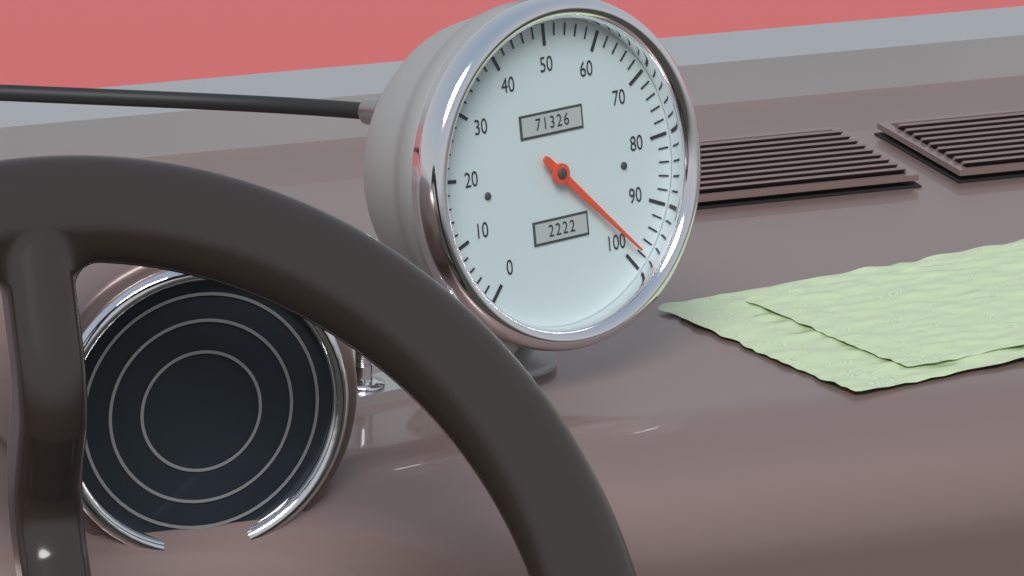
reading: 98 (no unit)
